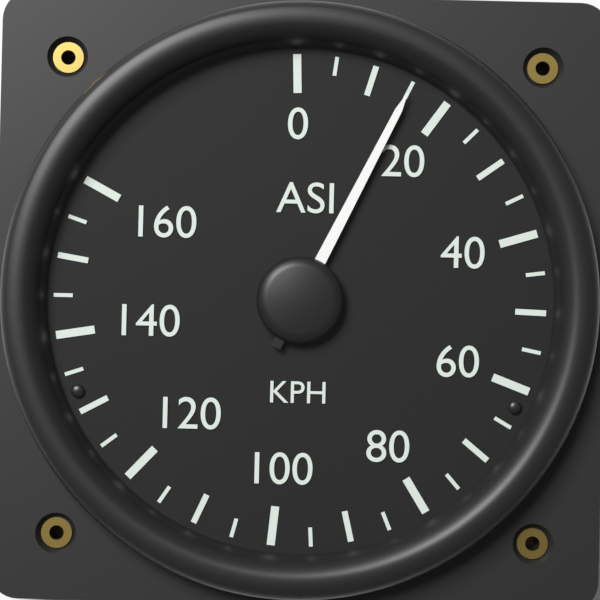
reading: 15 KPH
